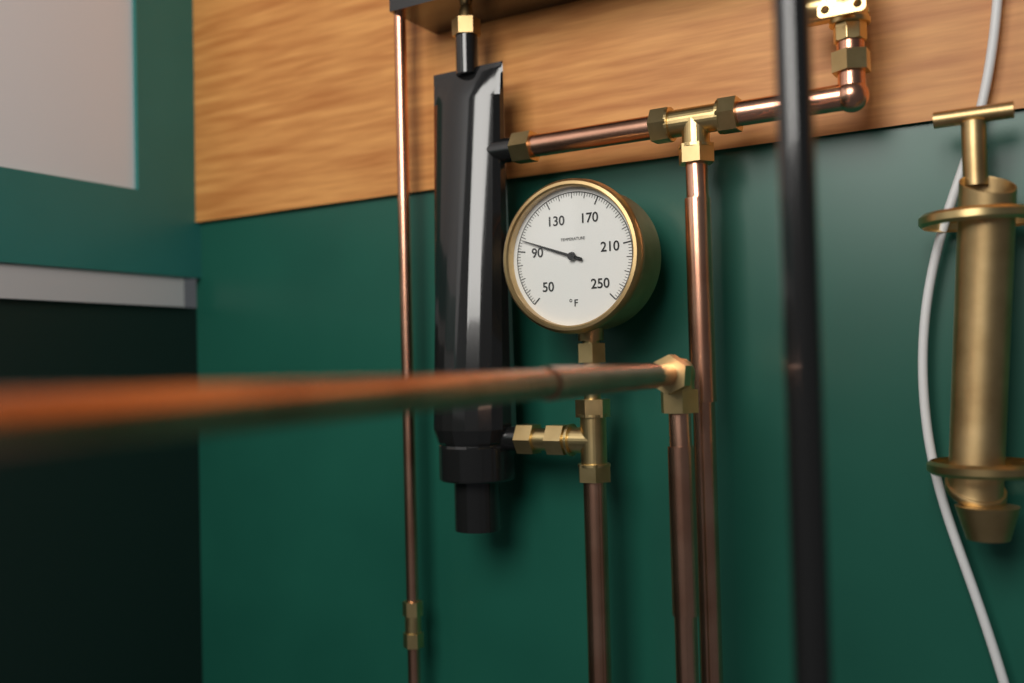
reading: 98 °F
